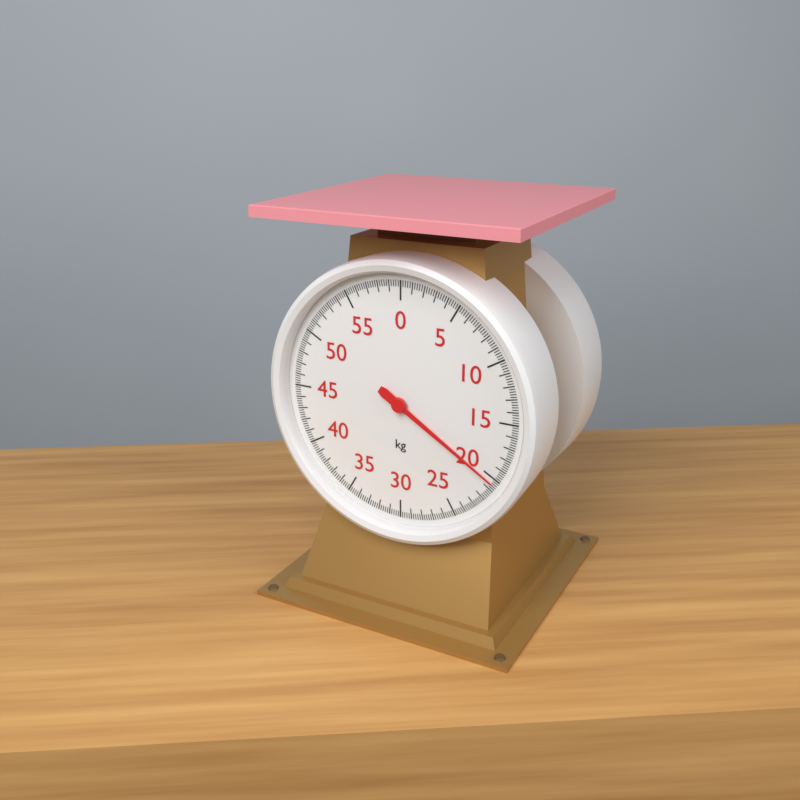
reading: 20.4 kg
